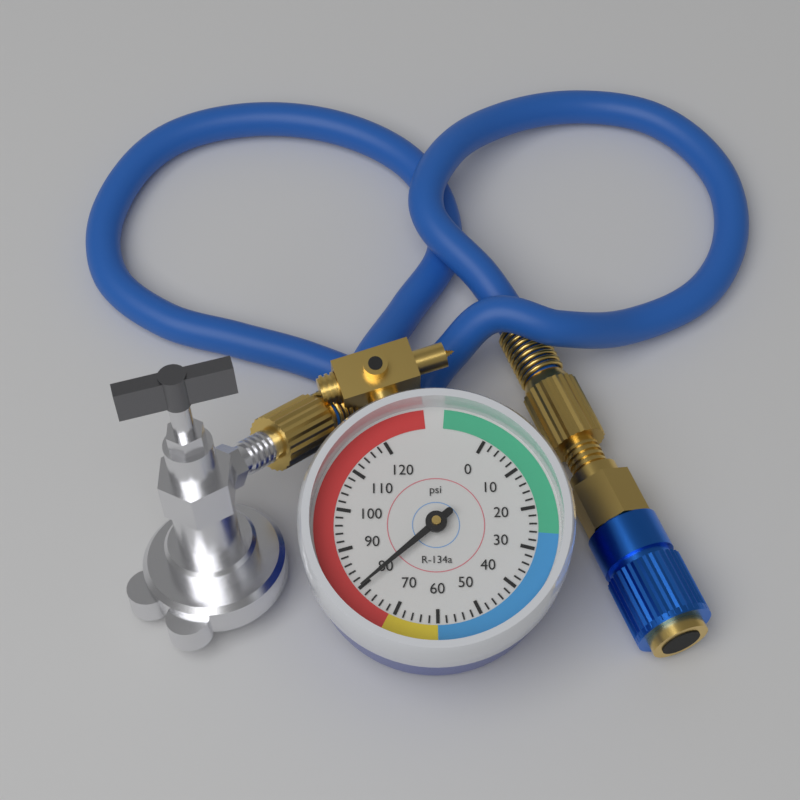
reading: 80 psi
